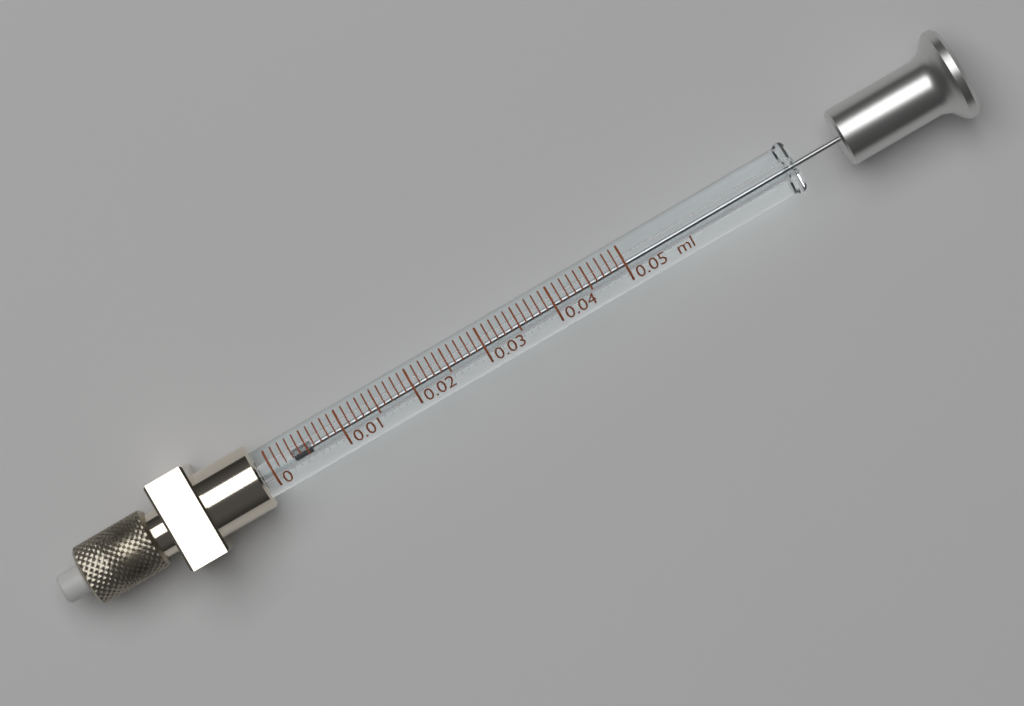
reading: 0.003 ml
